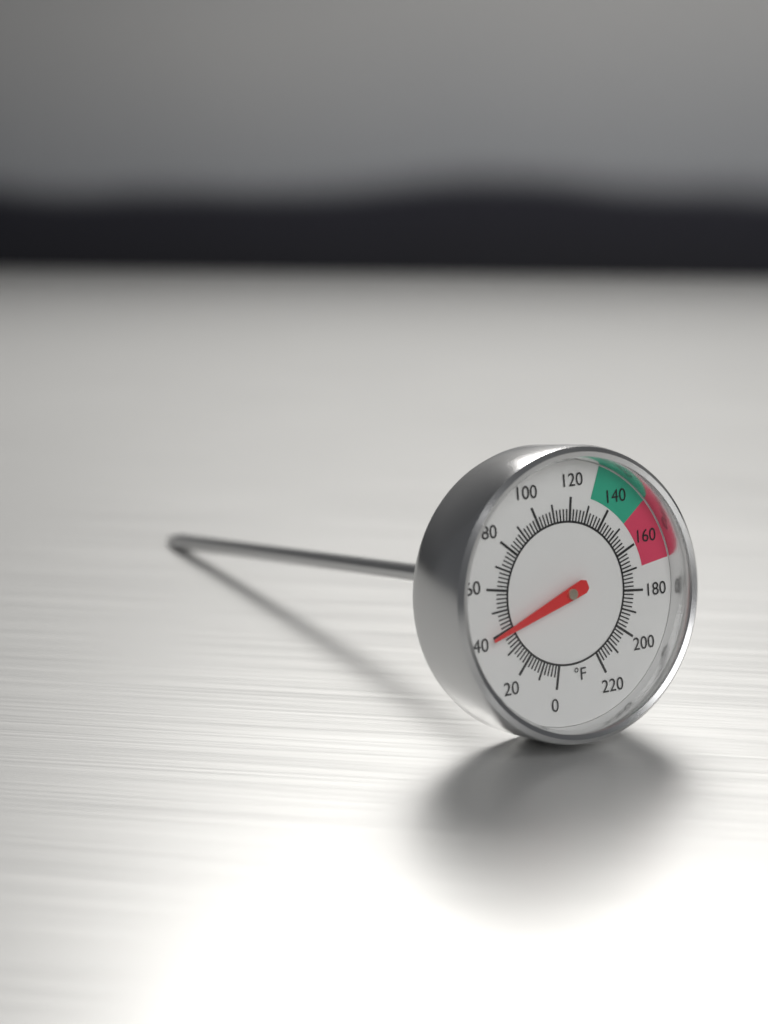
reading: 40 °F
